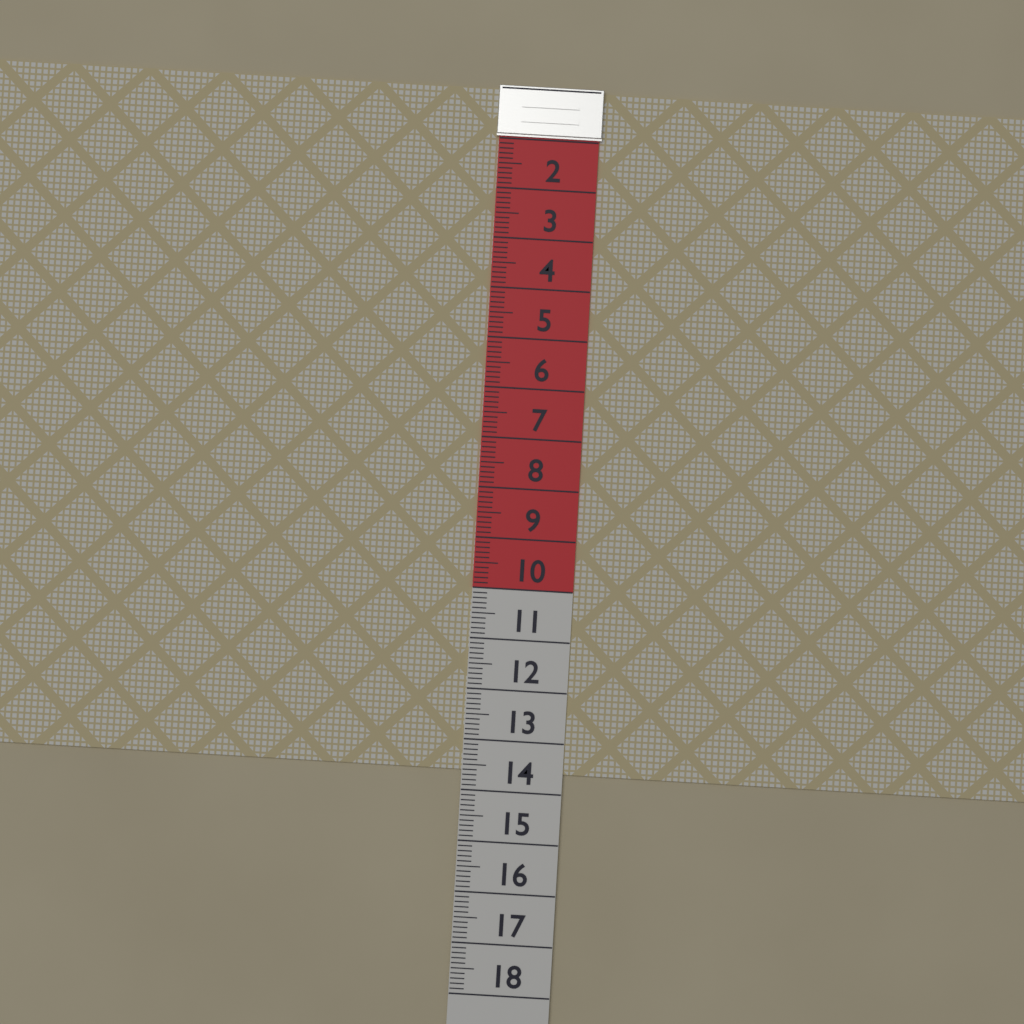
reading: 13.6 (no unit)
